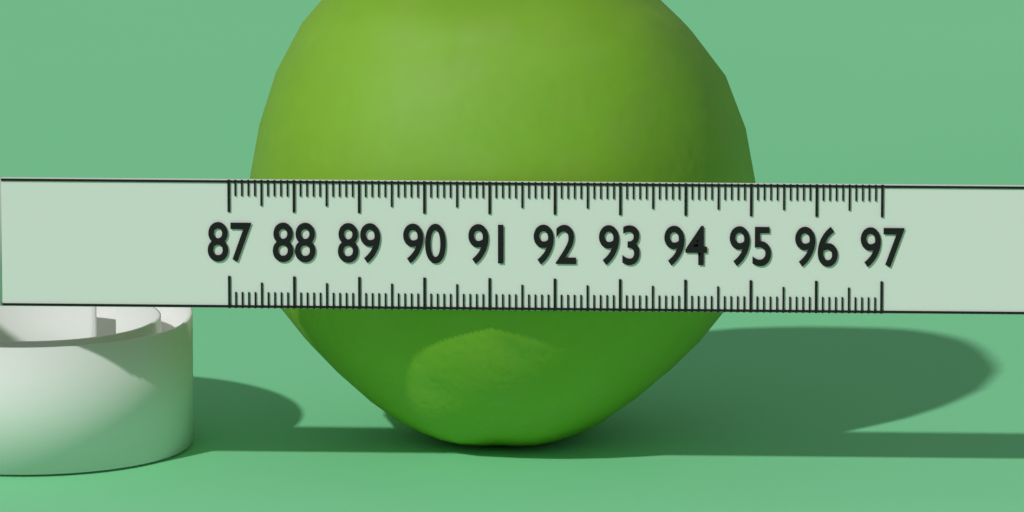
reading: 95.0 (no unit)
